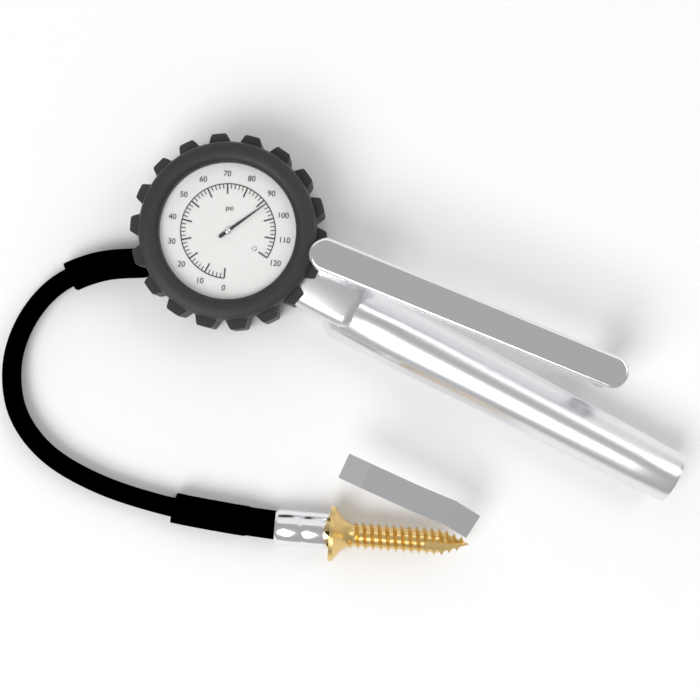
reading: 92 psi
